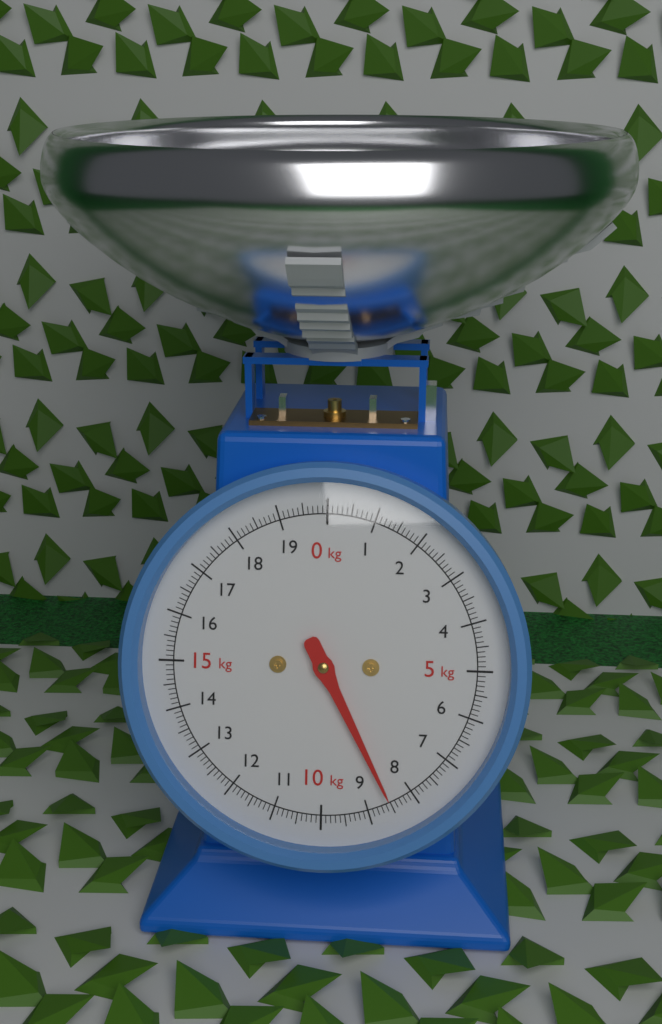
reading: 8.5 kg
